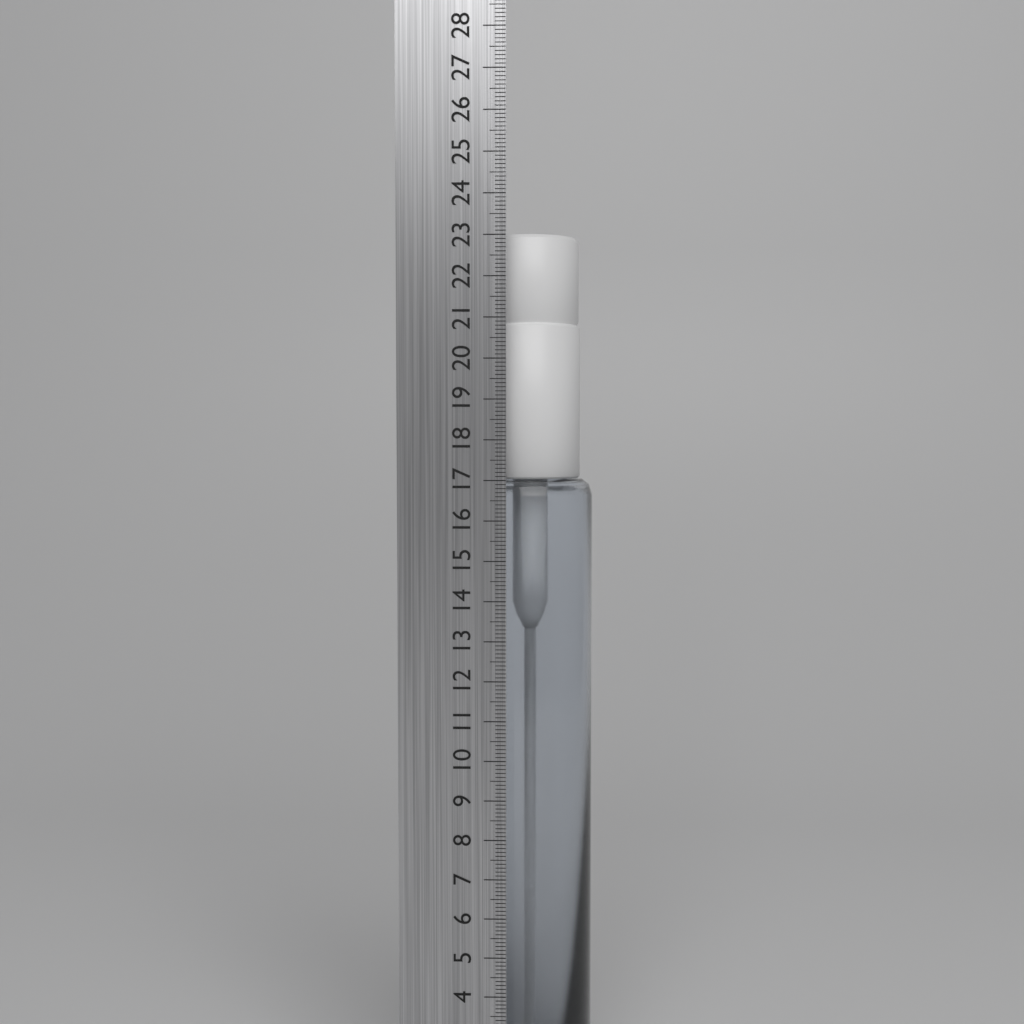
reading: 23.1 cm
